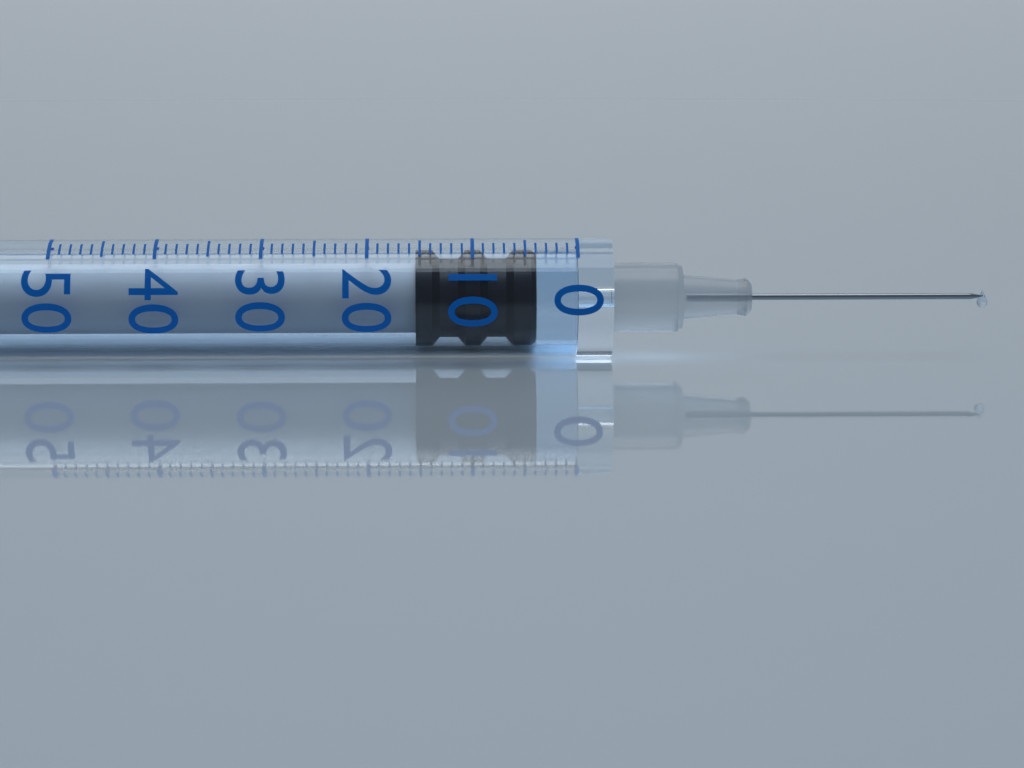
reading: 4 (no unit)
